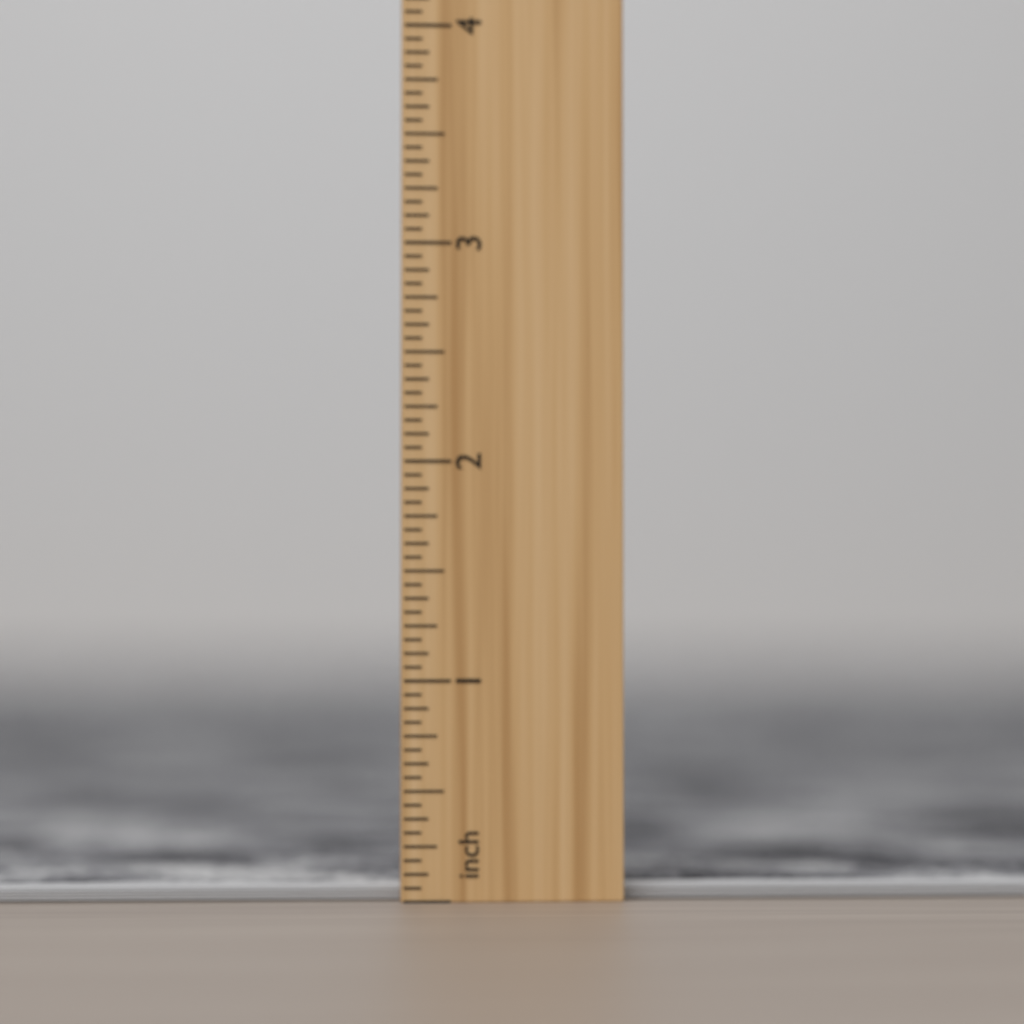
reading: 0.0625 inch
